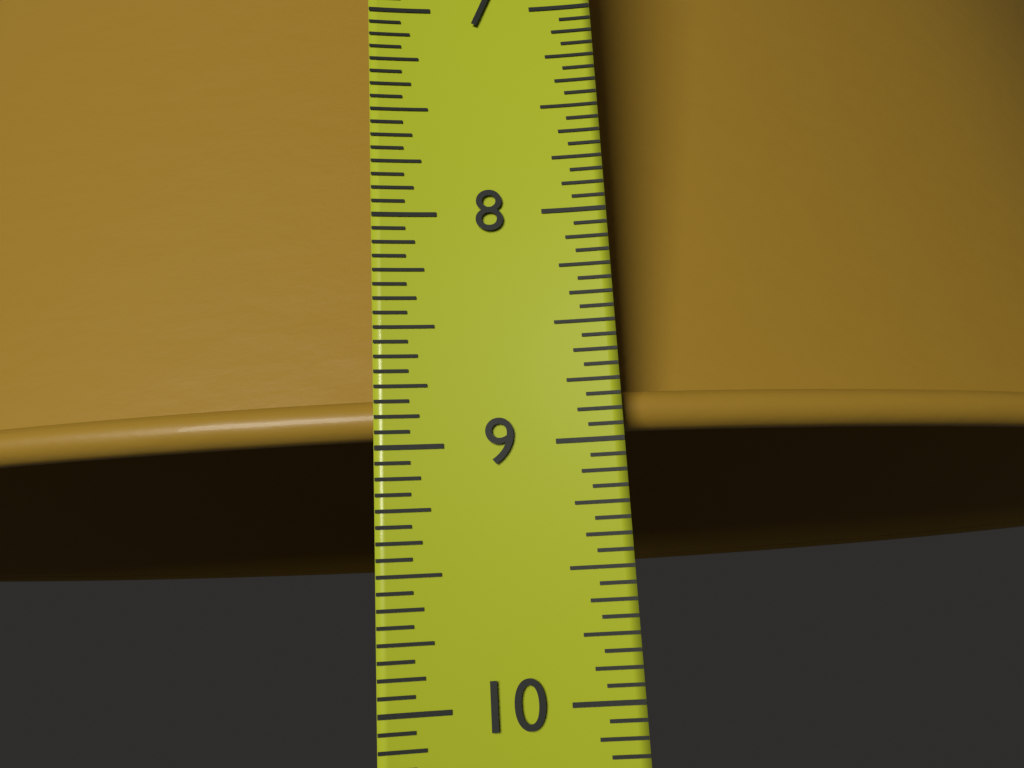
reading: 8.9375 in
